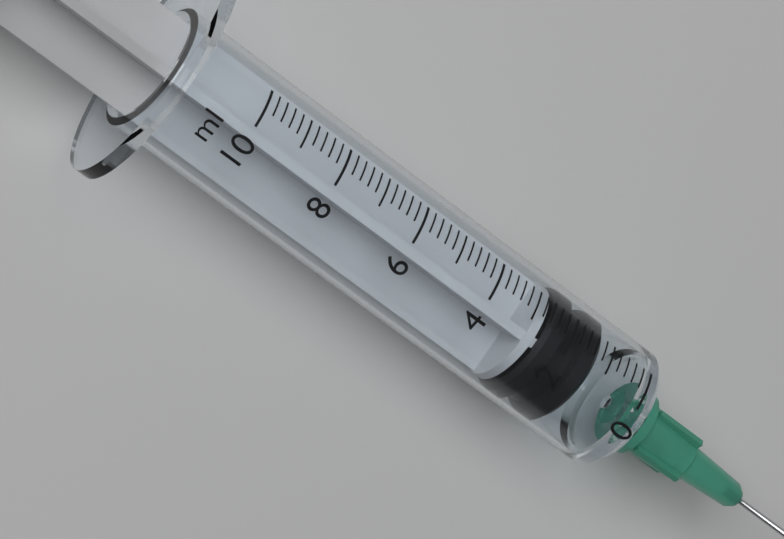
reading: 1.2 ml
